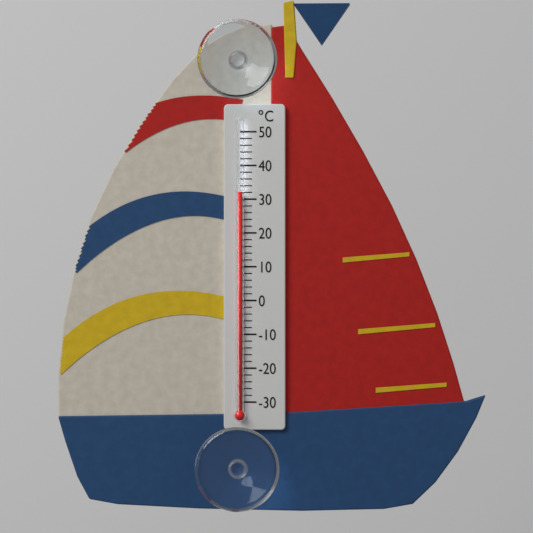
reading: 32 °C
